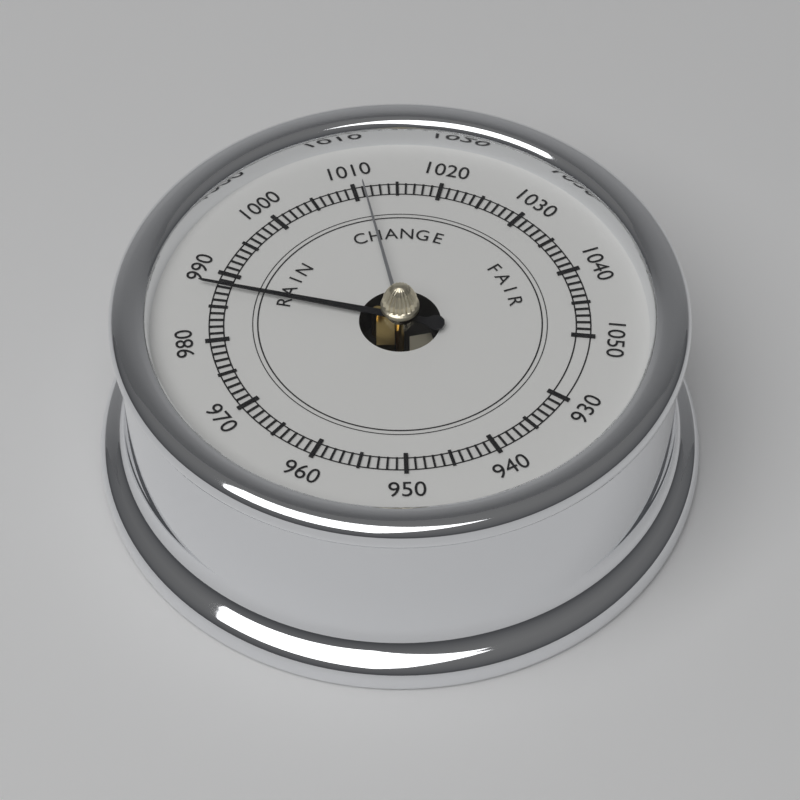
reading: 988 (no unit)
